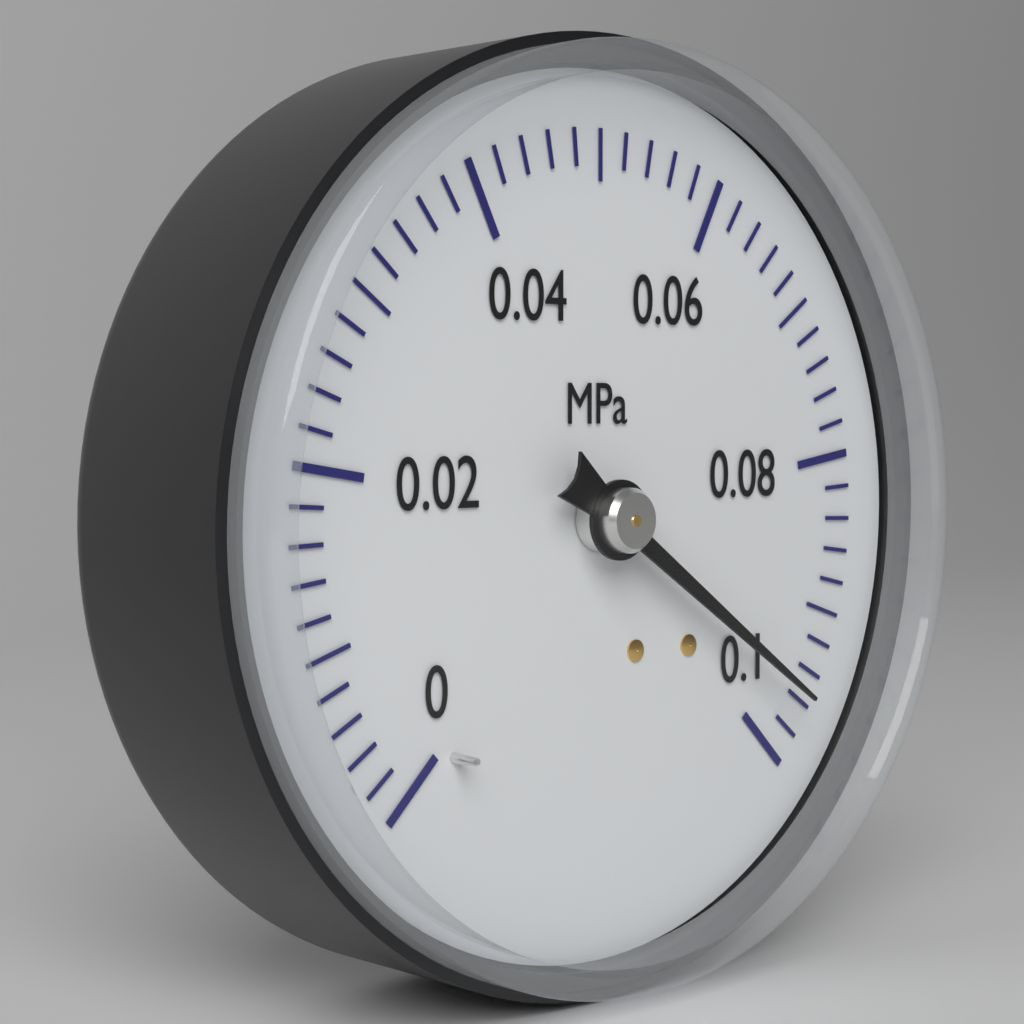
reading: 0.096 MPa
